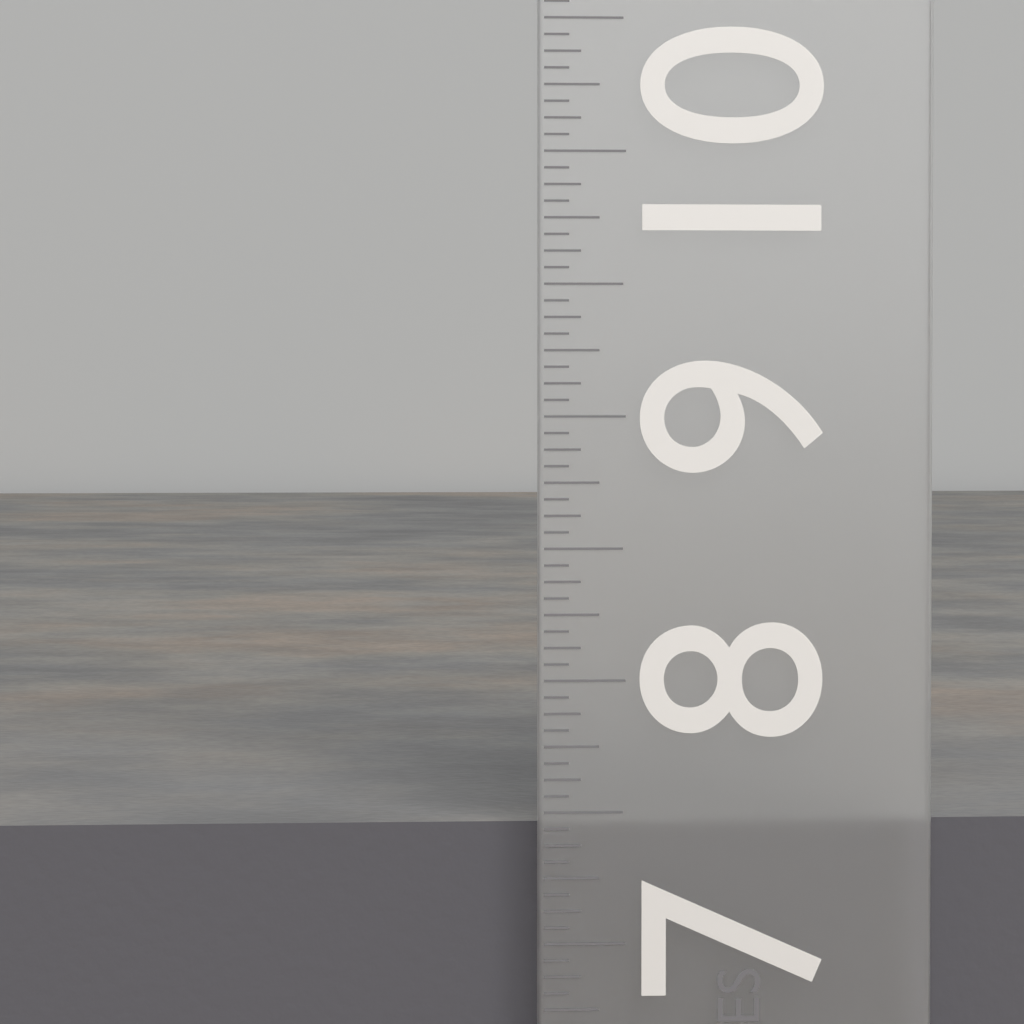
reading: 7.4375 in
